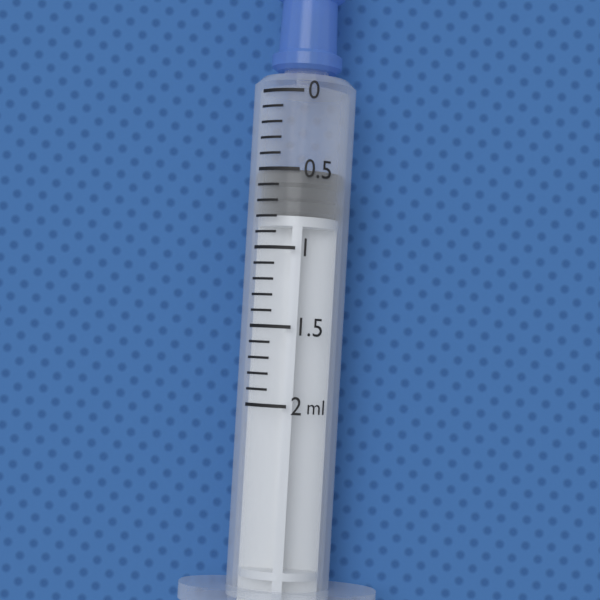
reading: 0.5 ml
